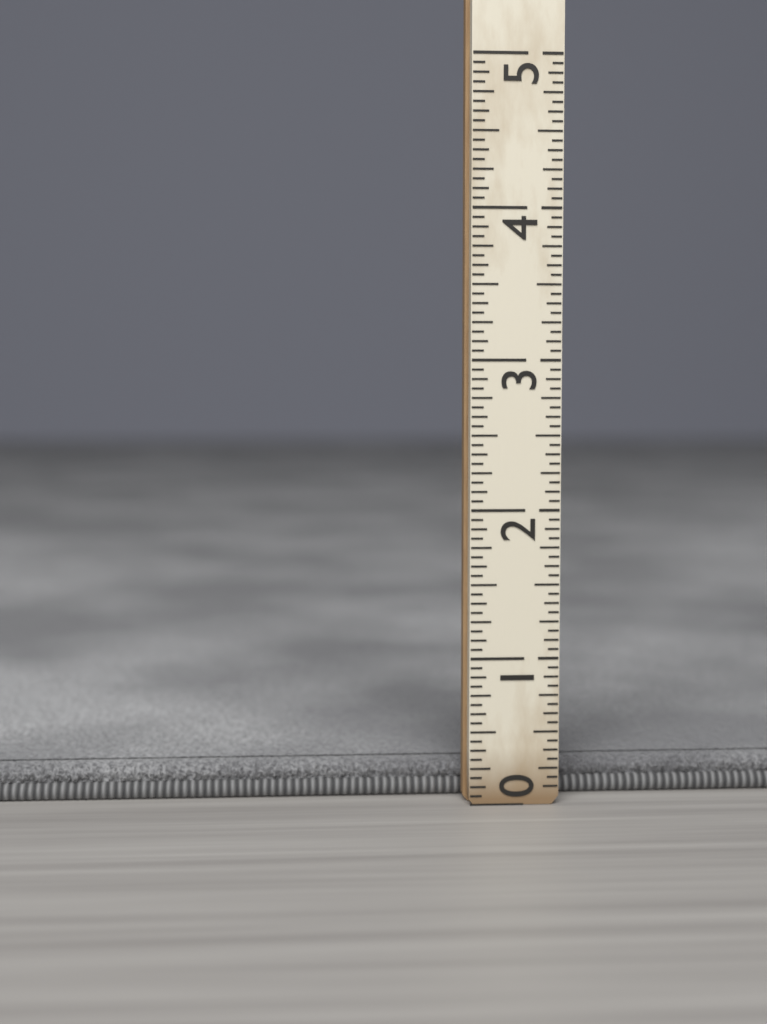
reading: 0.2500 (no unit)
